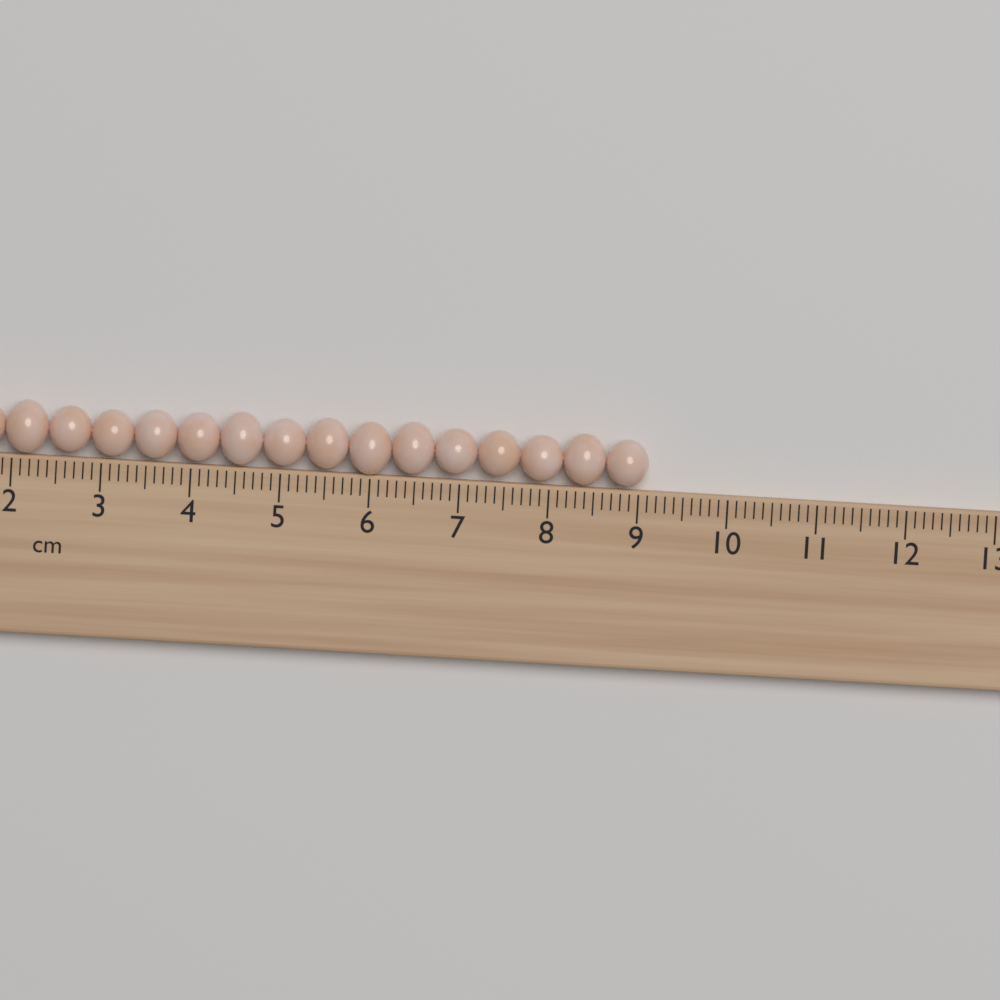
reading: 9.1 cm
